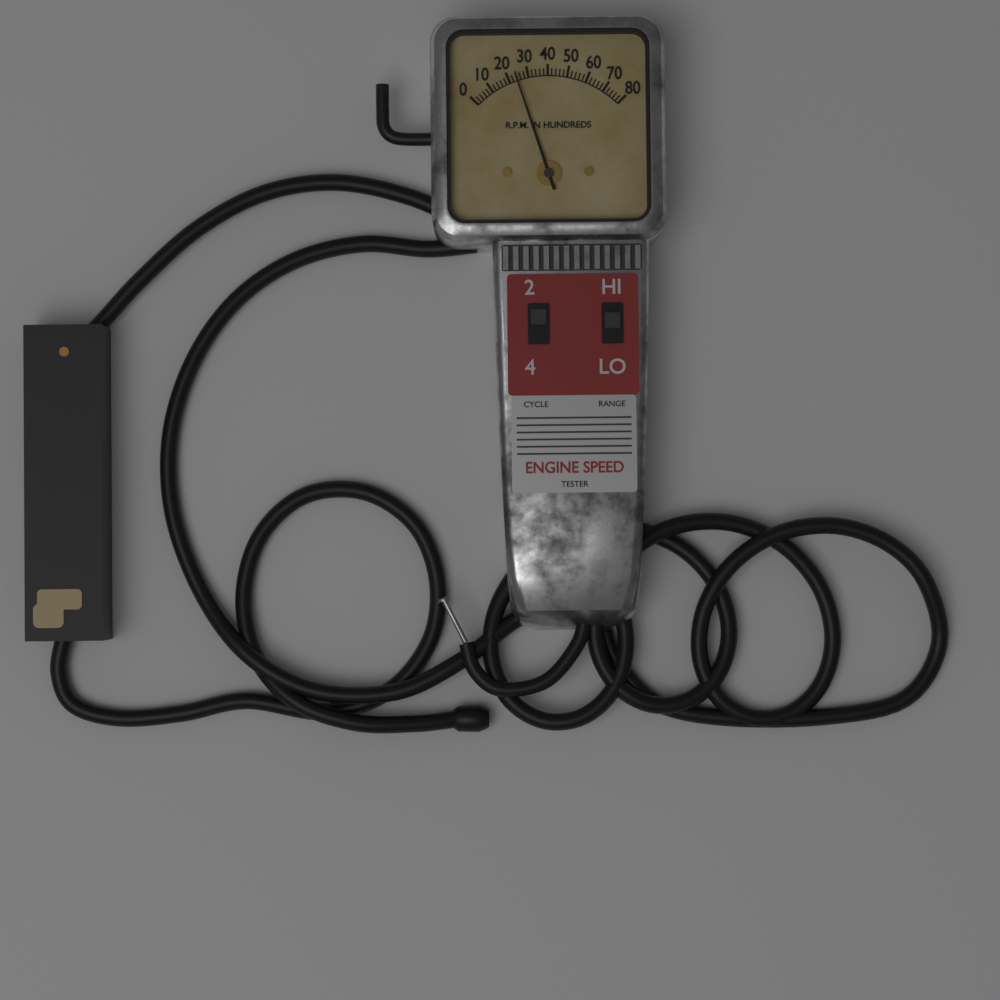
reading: 2400 RPM
